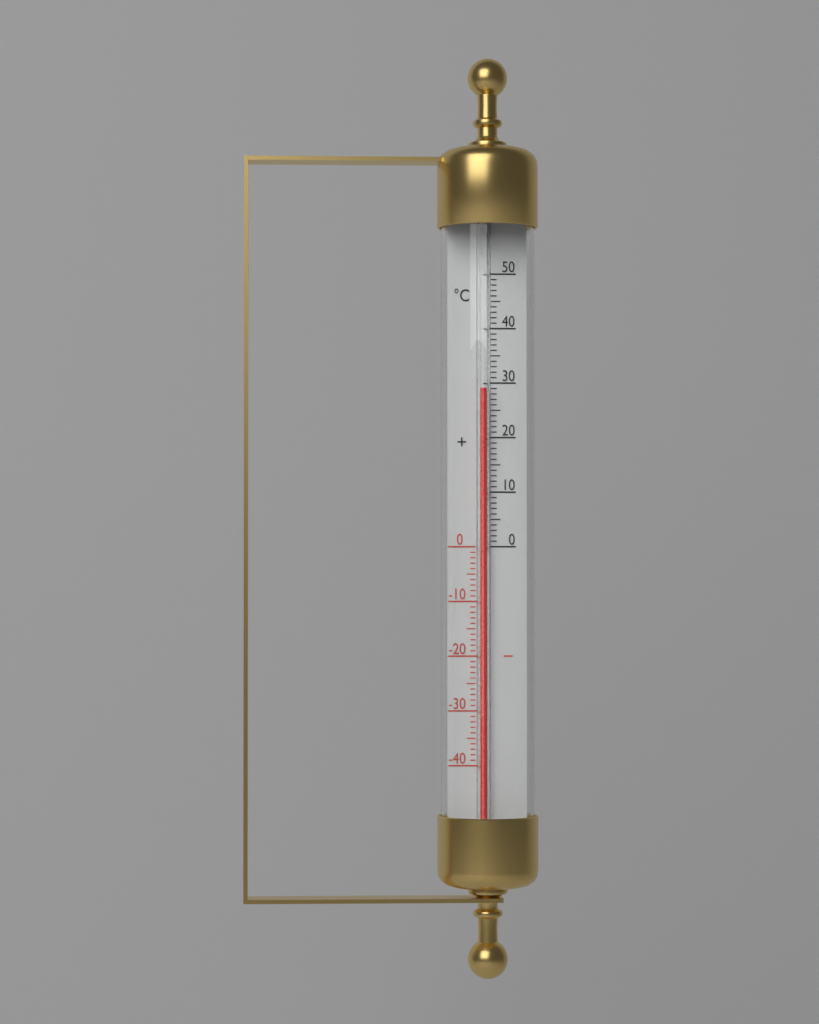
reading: 29 °C
